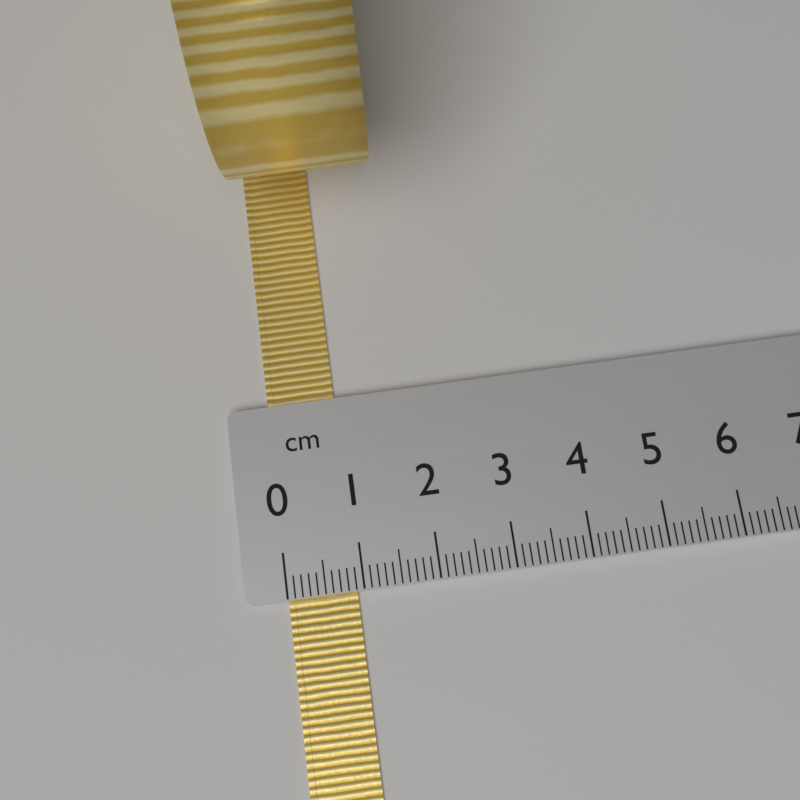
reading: 0.9 cm
